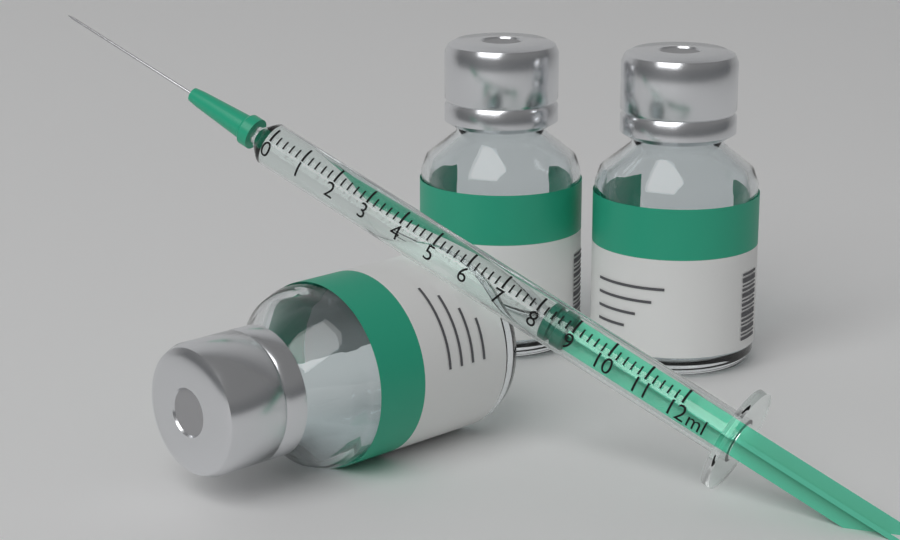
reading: 8.2 ml
